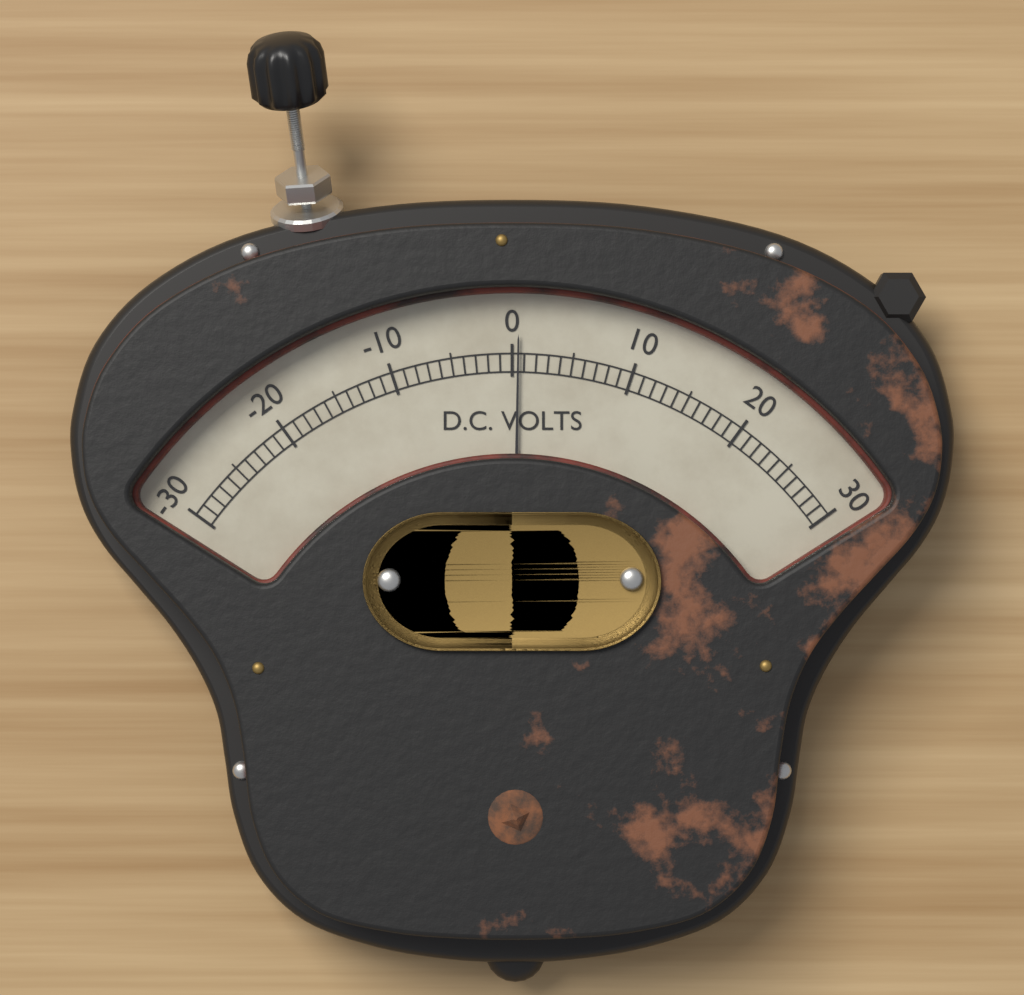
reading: 0.5 V
